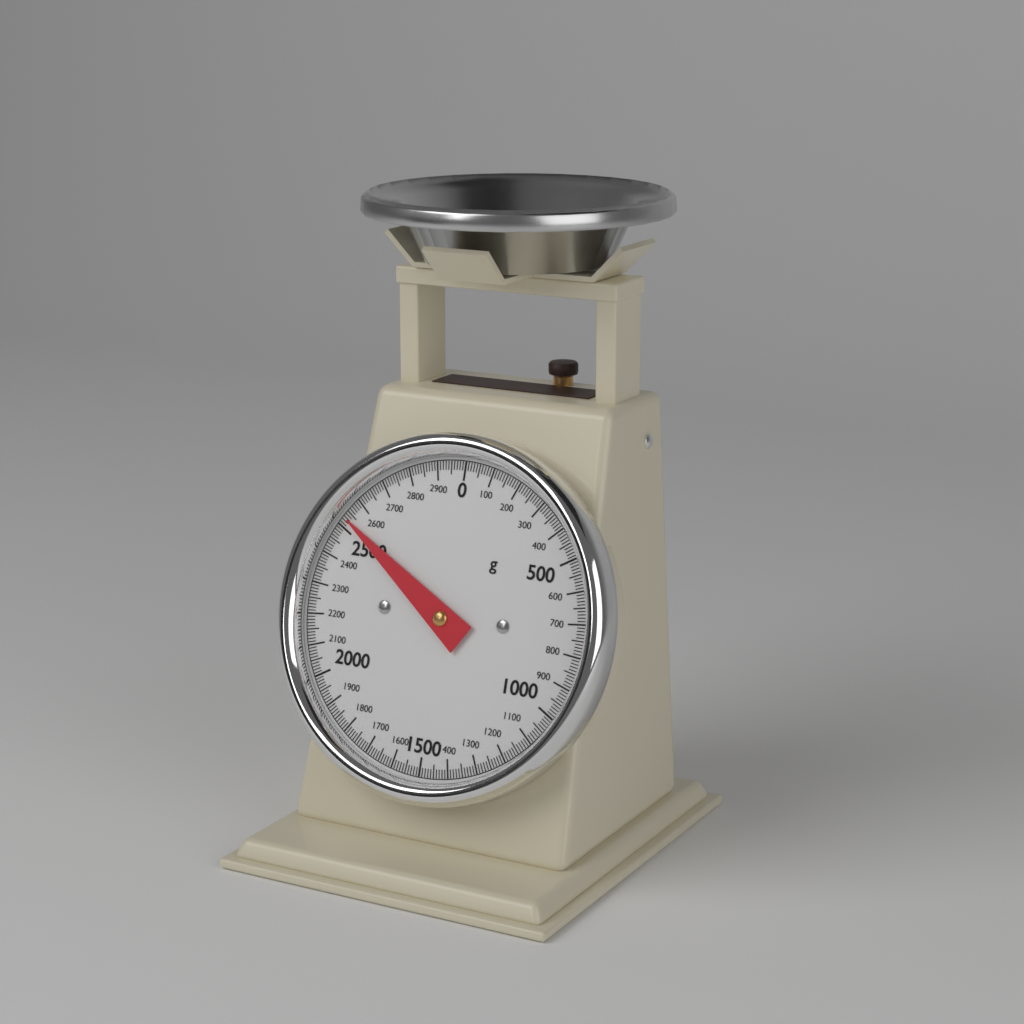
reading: 2530 g
